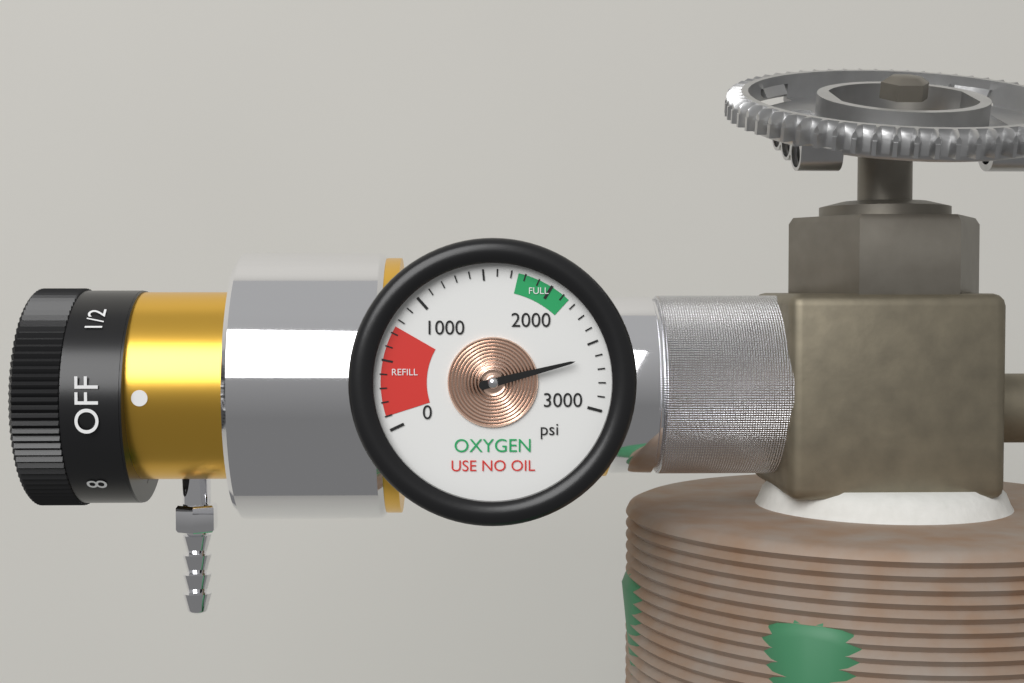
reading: 2600 psi
